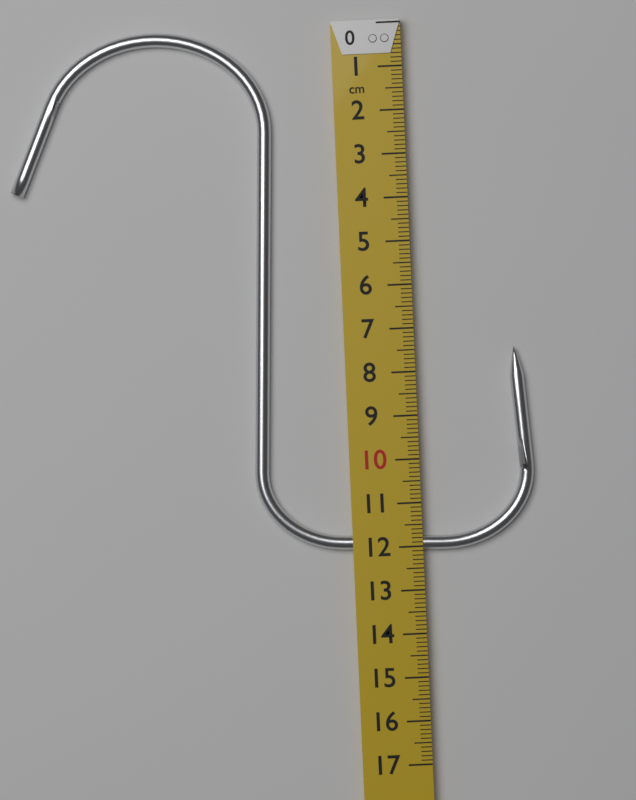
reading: 12.1 cm
